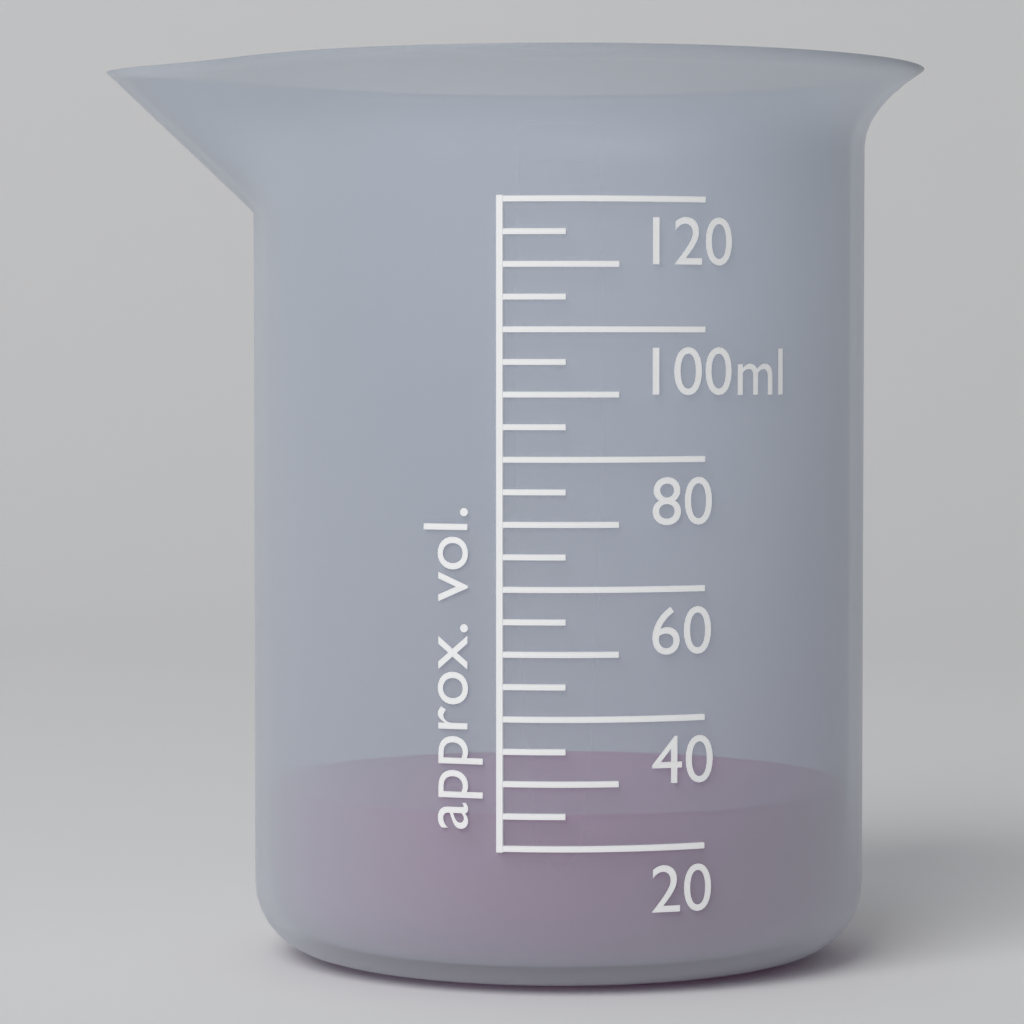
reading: 25 ml
